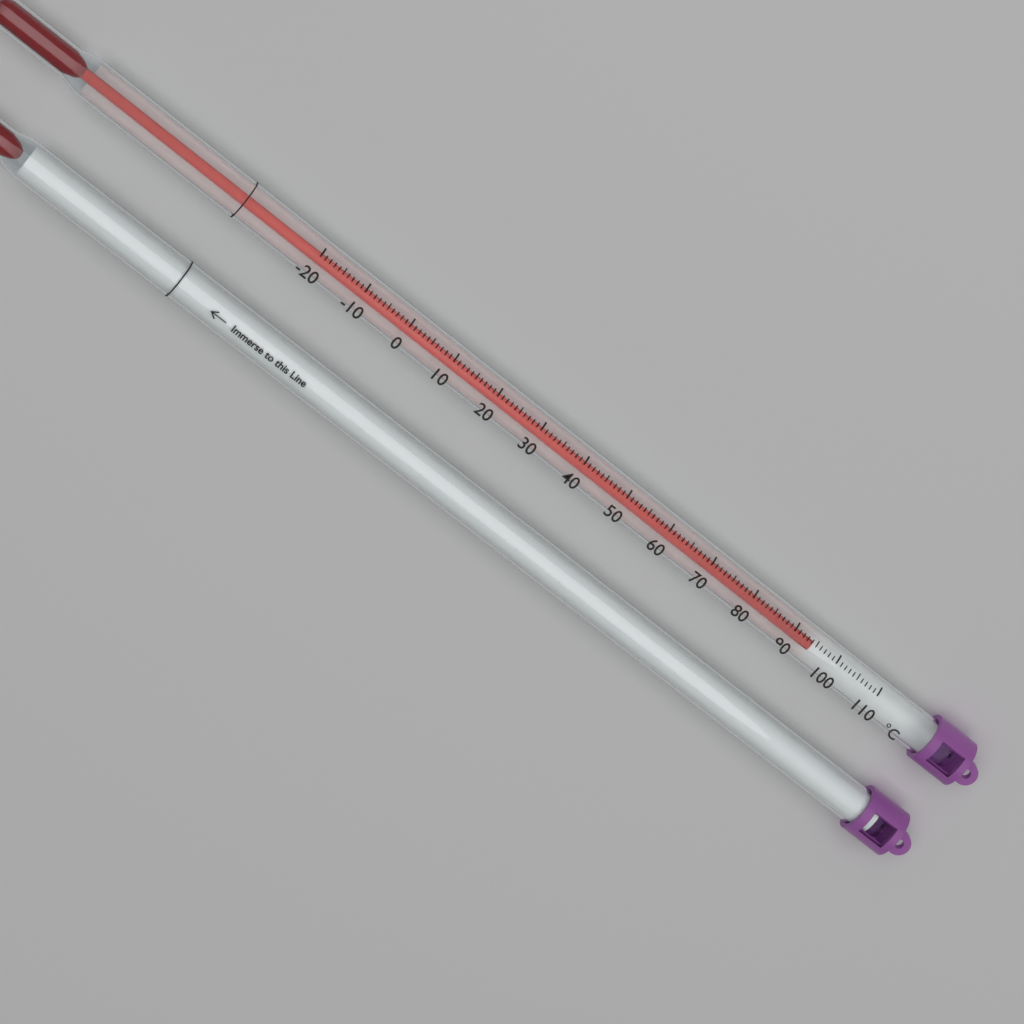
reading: 95 °C
